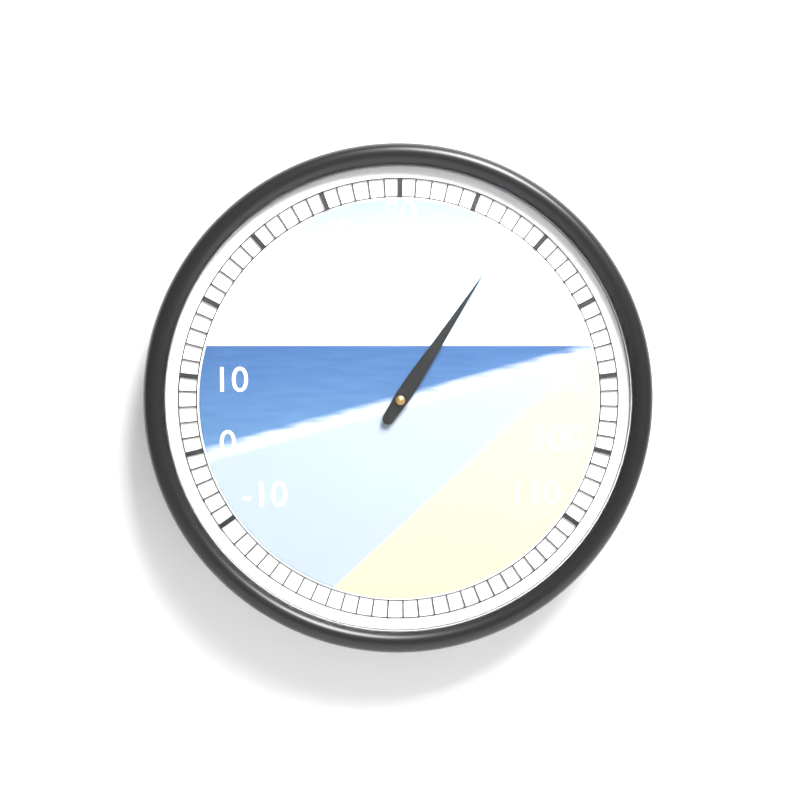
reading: 66 (no unit)
